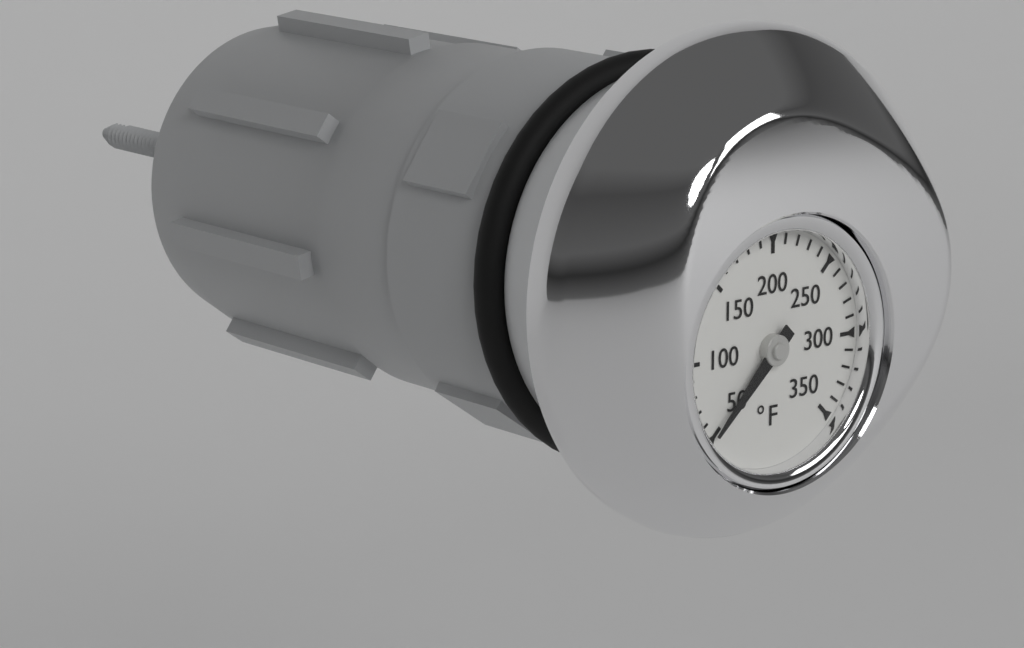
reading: 50 °F
